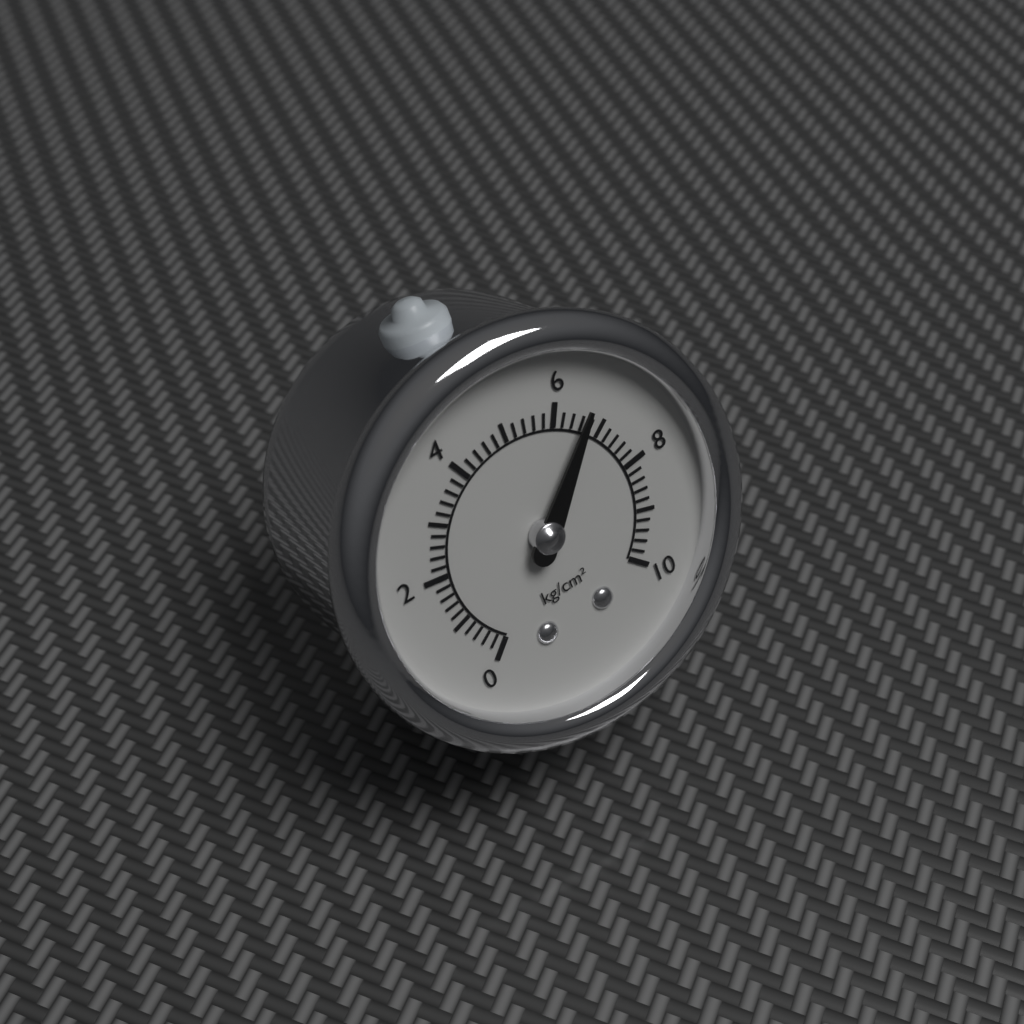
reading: 6.6 kg/cm²
